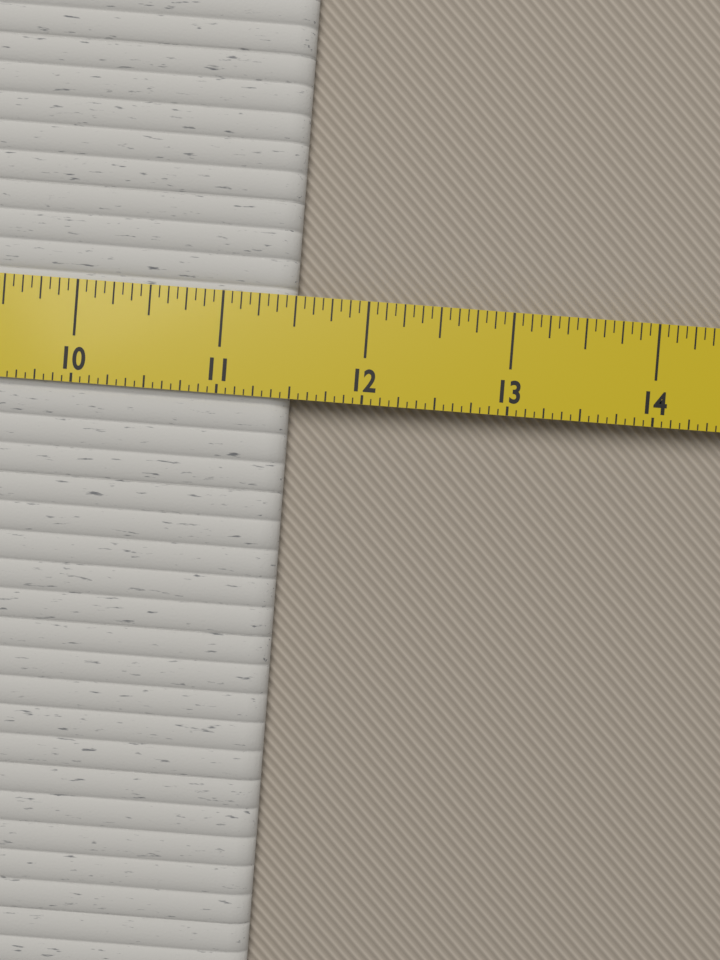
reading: 11.5000 in
